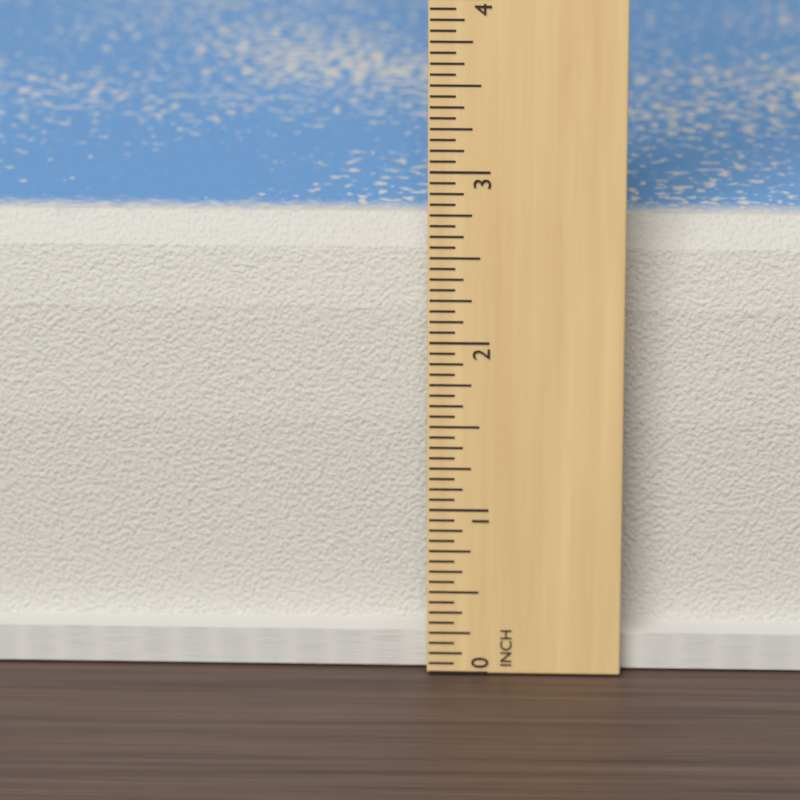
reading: 2.6250 in
